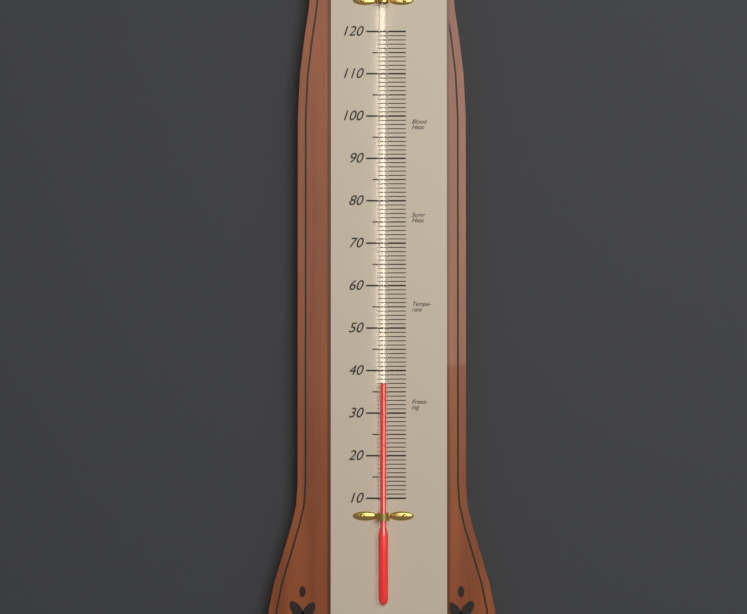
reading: 37 (no unit)
